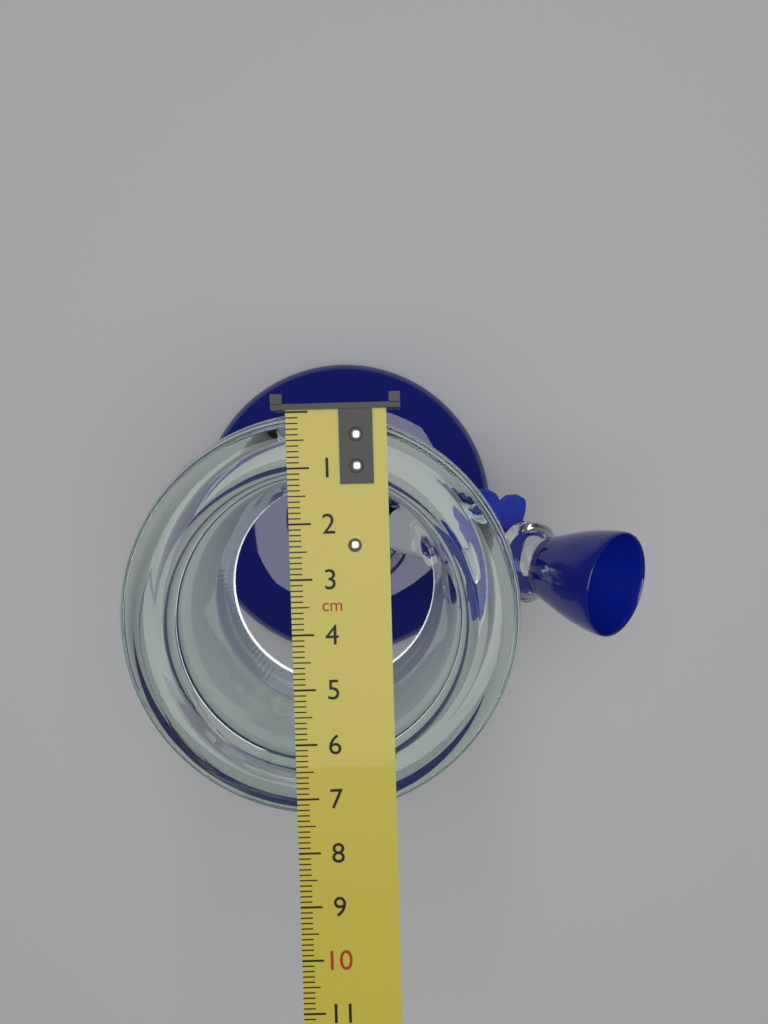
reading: 7.4 cm
